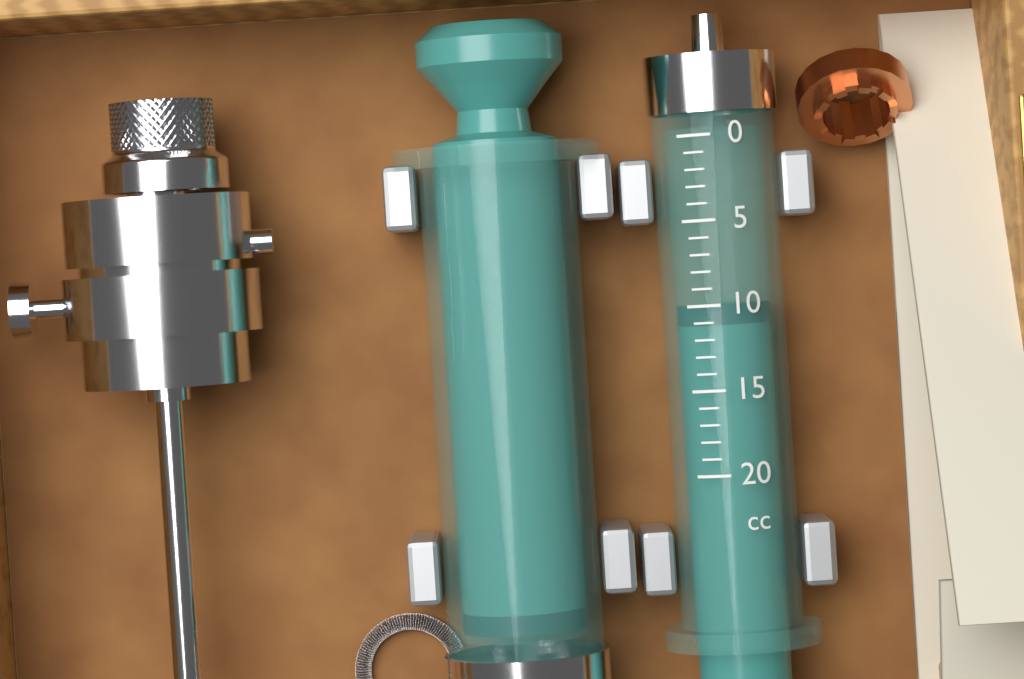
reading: 10 cc
